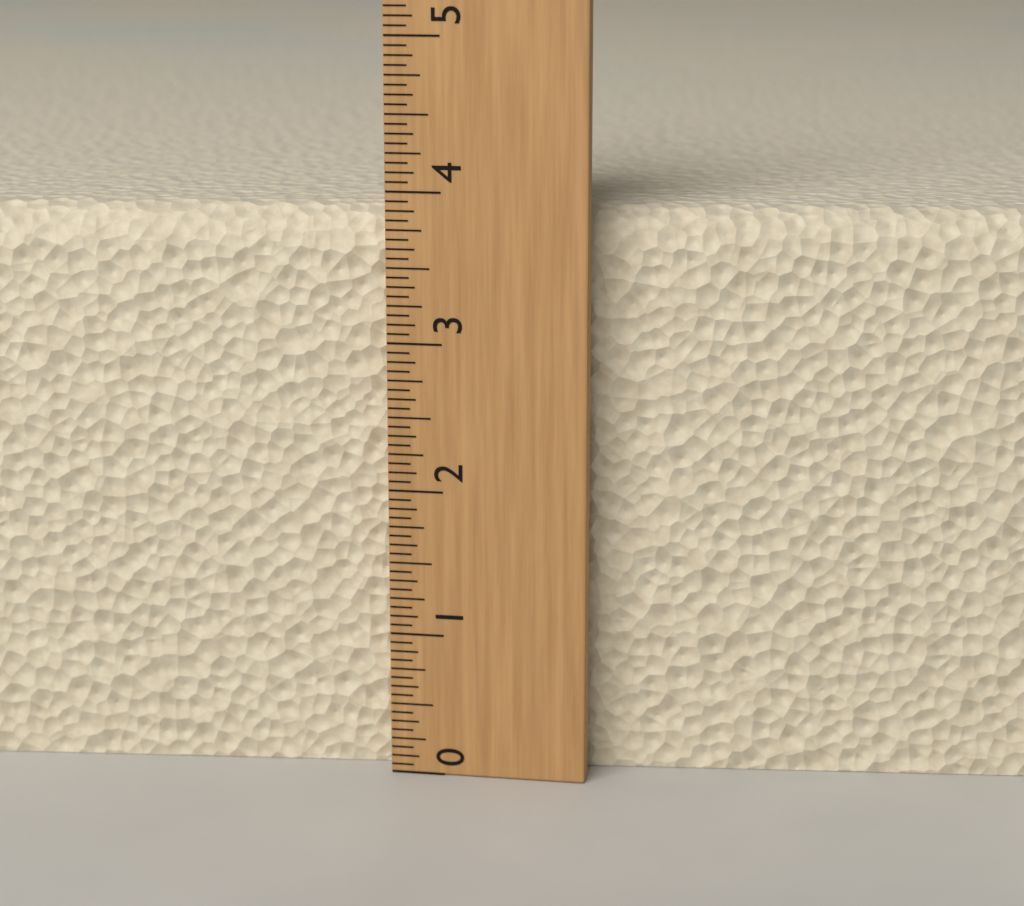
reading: 3.8750 (no unit)
